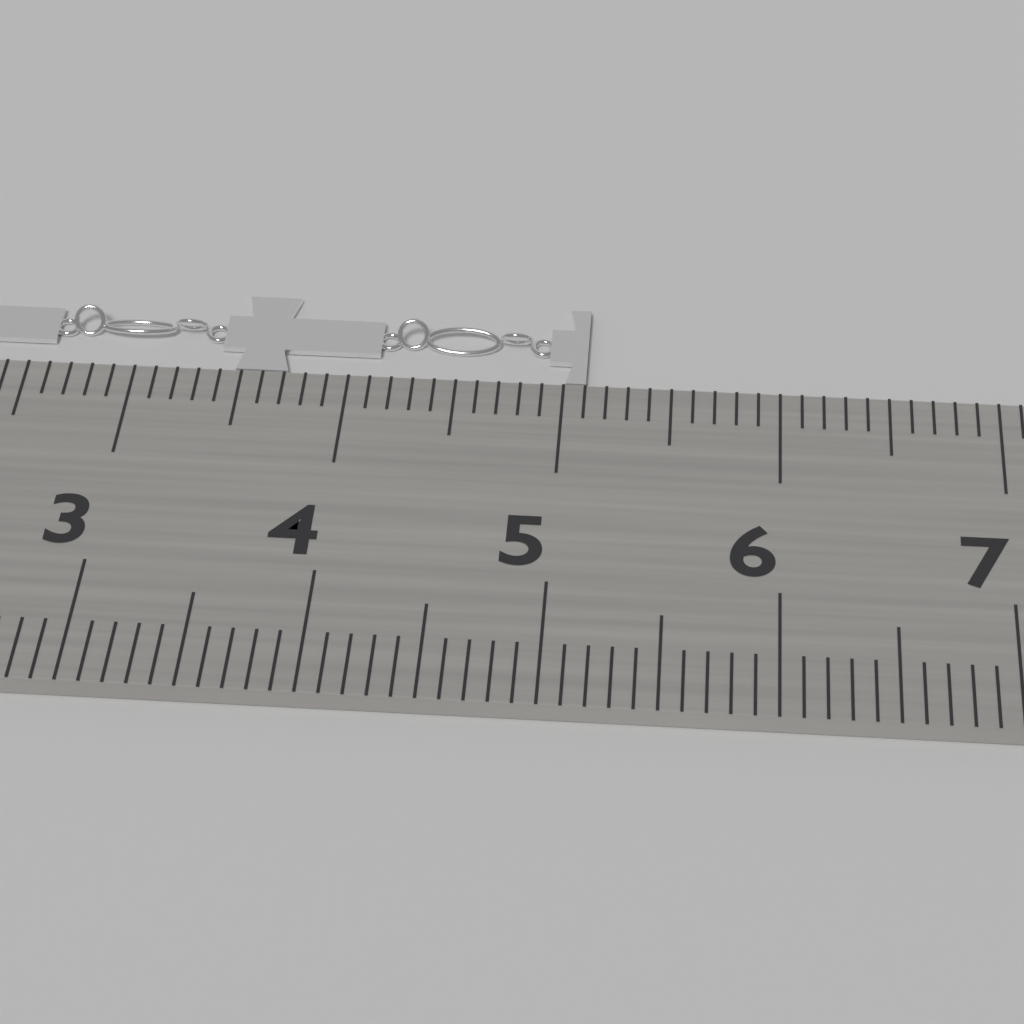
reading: 5.1 cm
